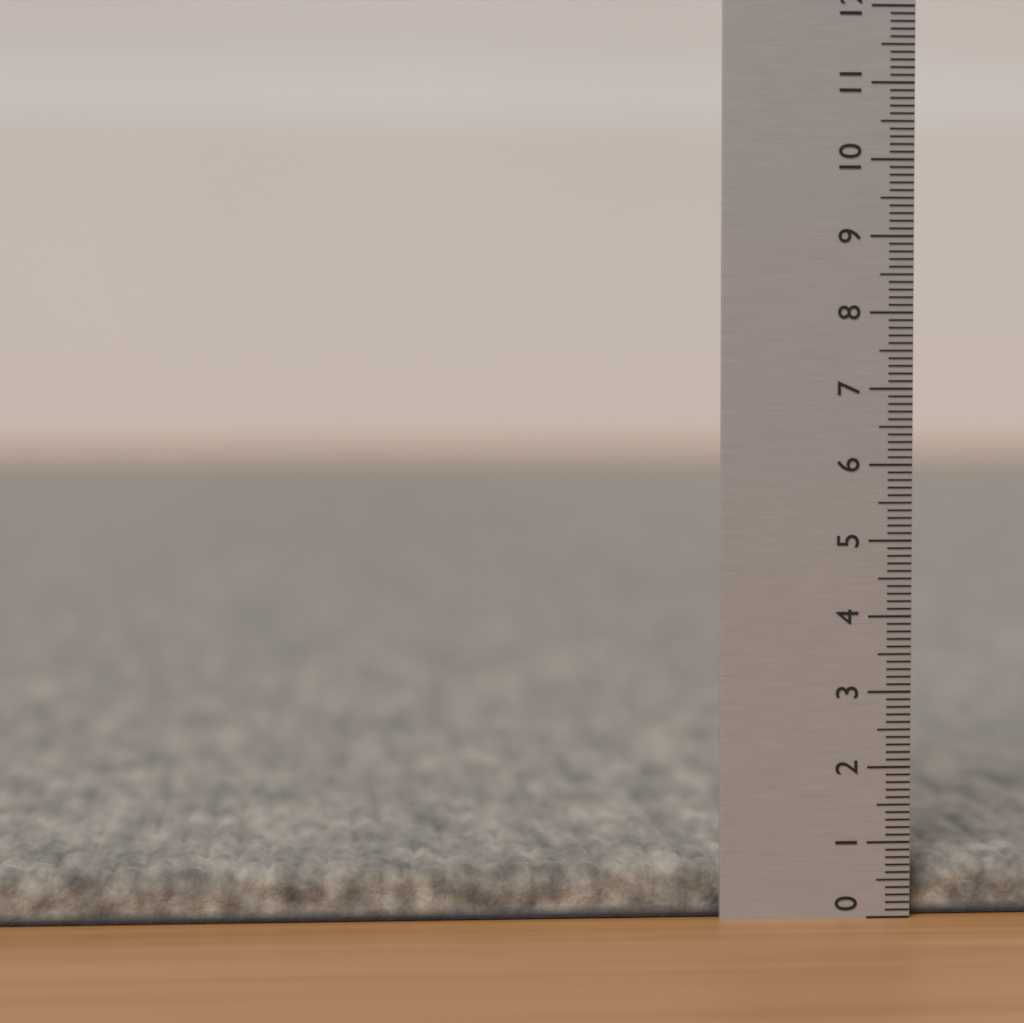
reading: 0.7 (no unit)
